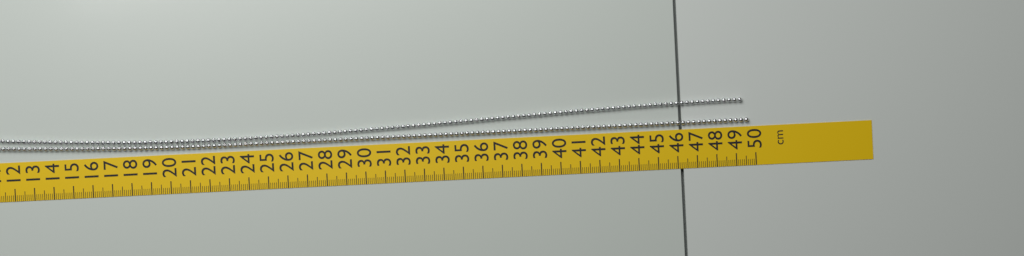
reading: 49.7 cm
